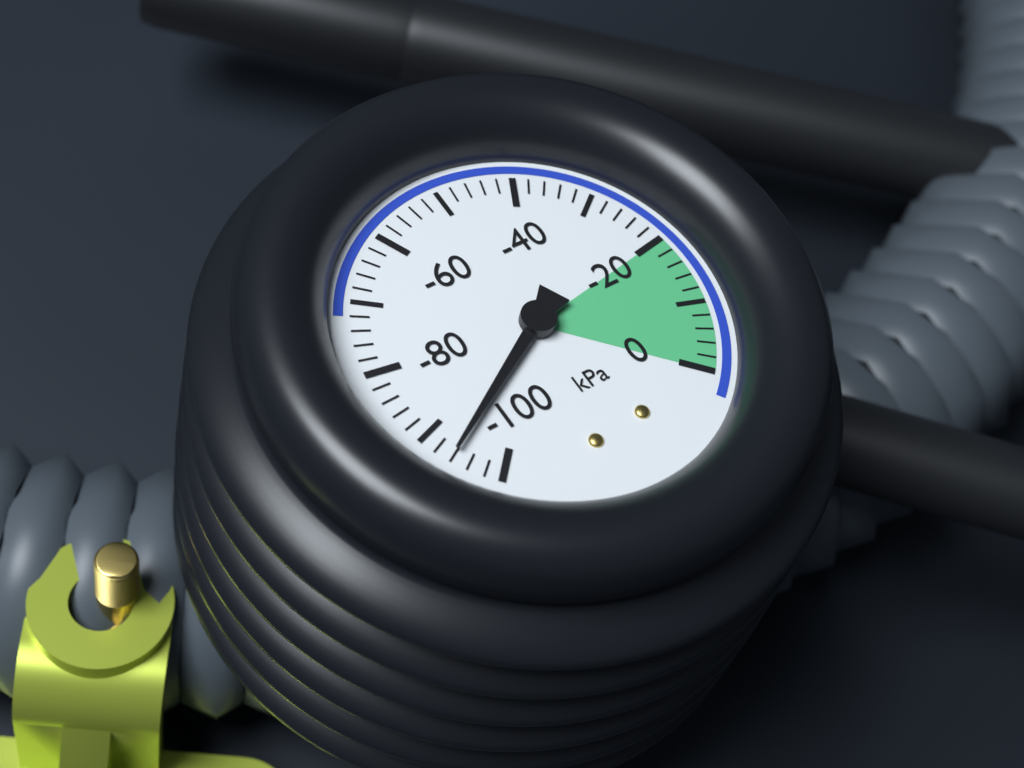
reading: -94 kPa
